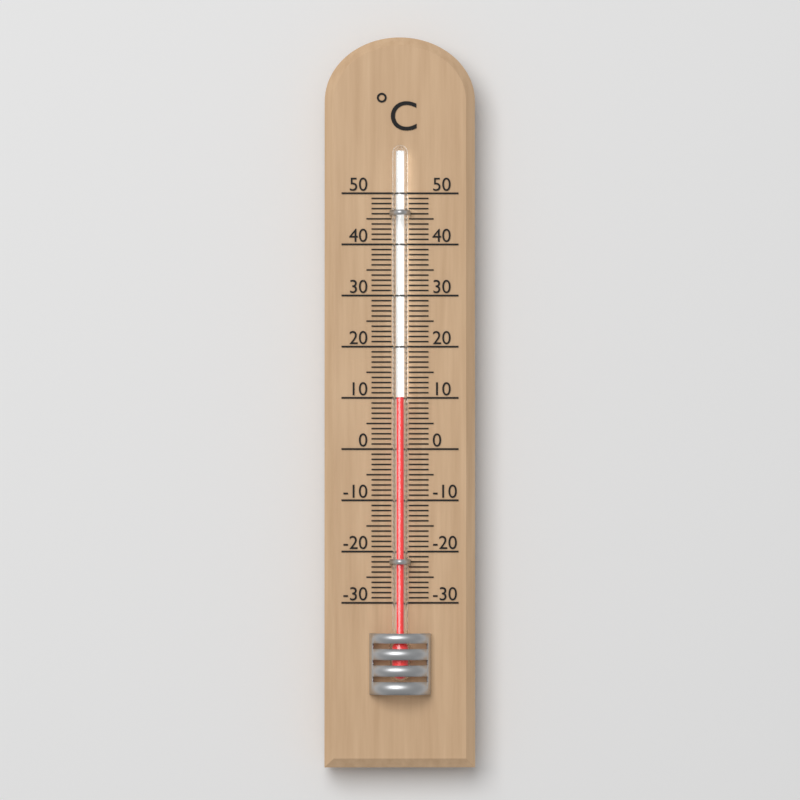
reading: 10 °C
